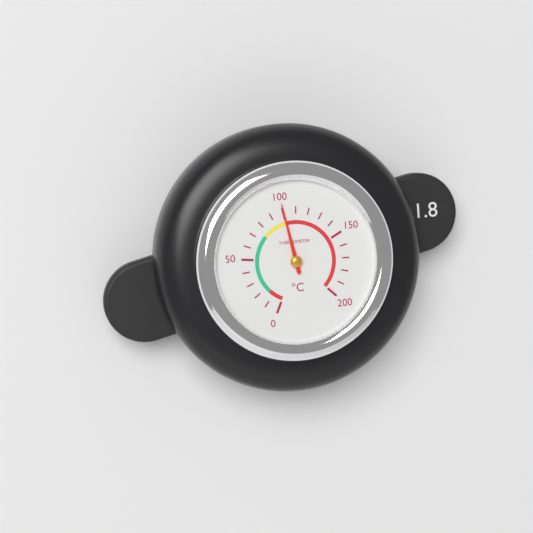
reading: 100 °C
